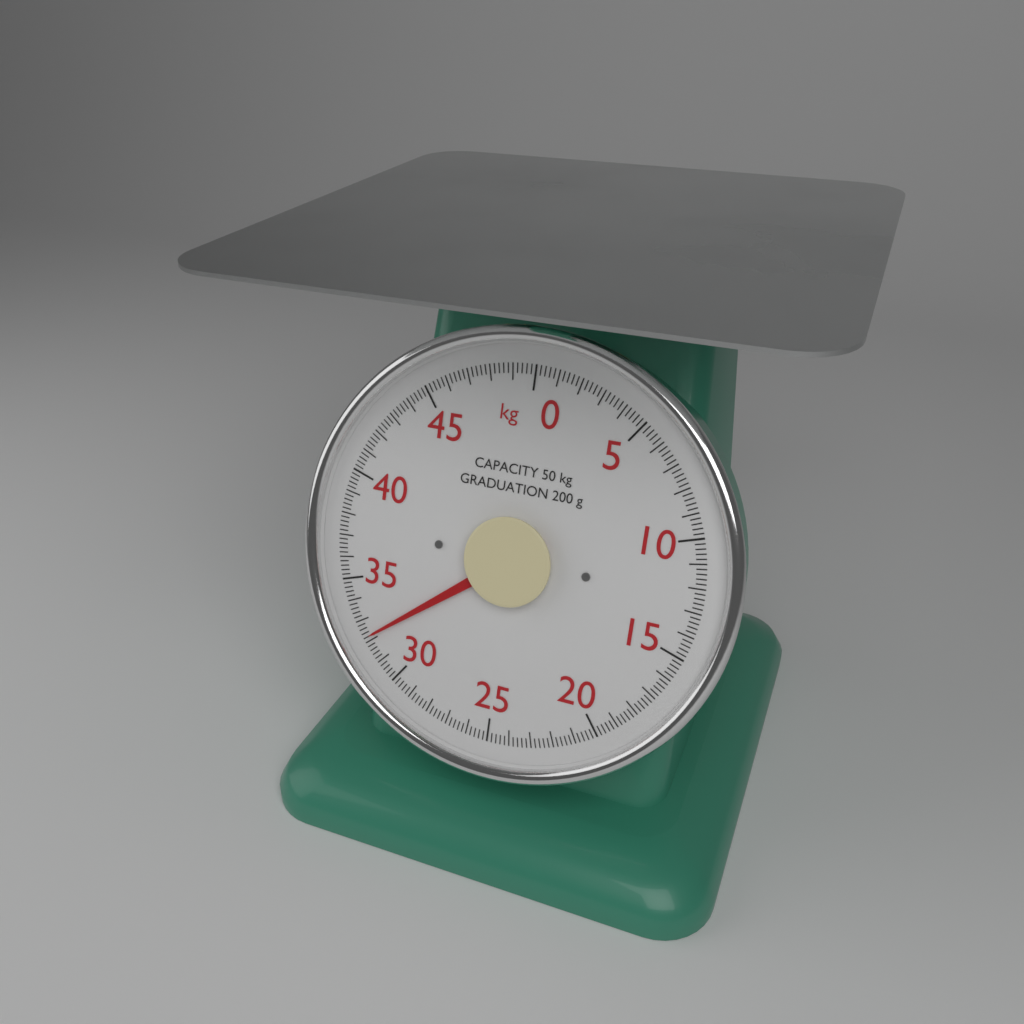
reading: 32.2 kg
